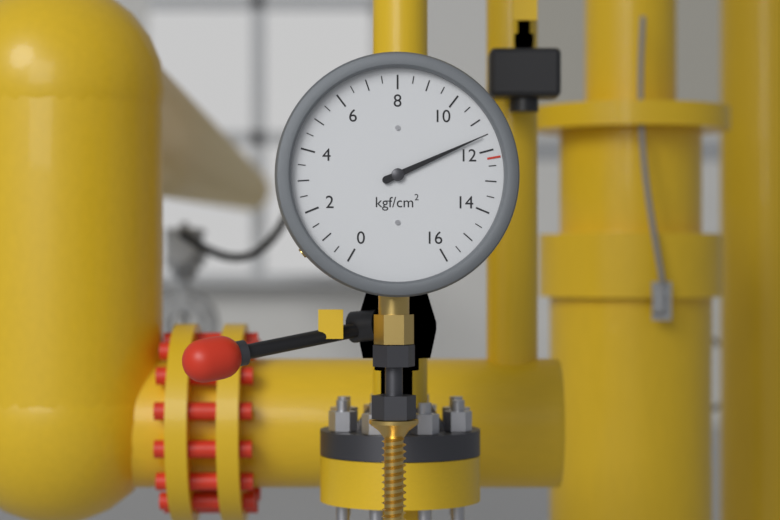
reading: 11.5 kgf/cm²
